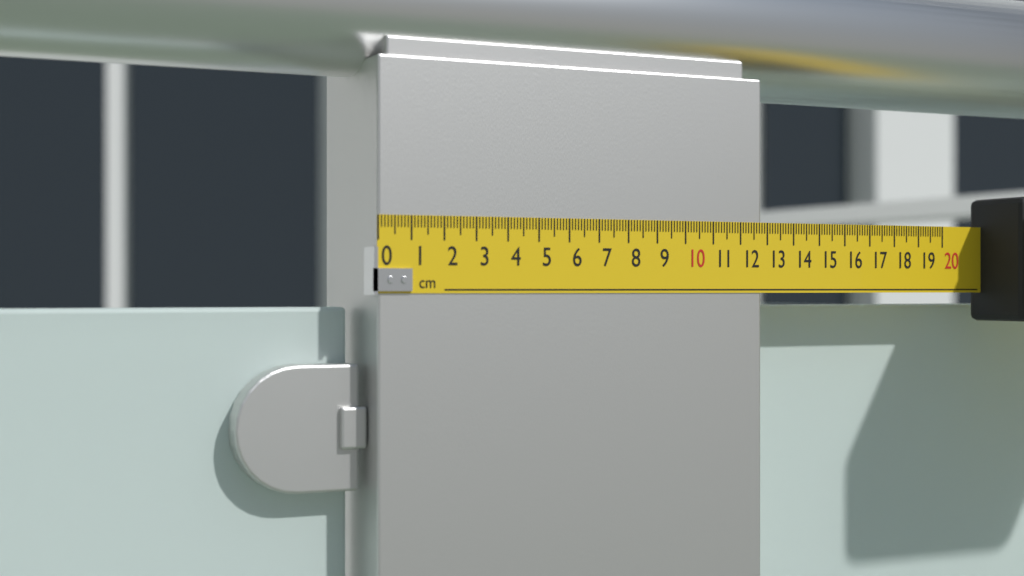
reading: 12.8 cm
